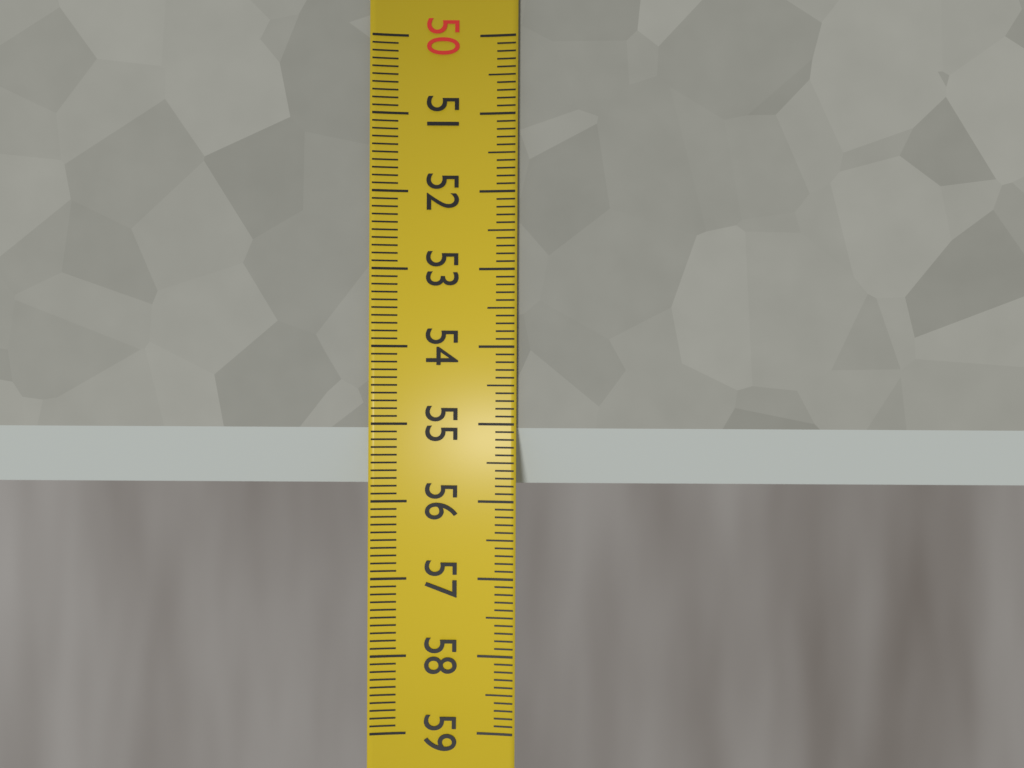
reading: 55.8 (no unit)
